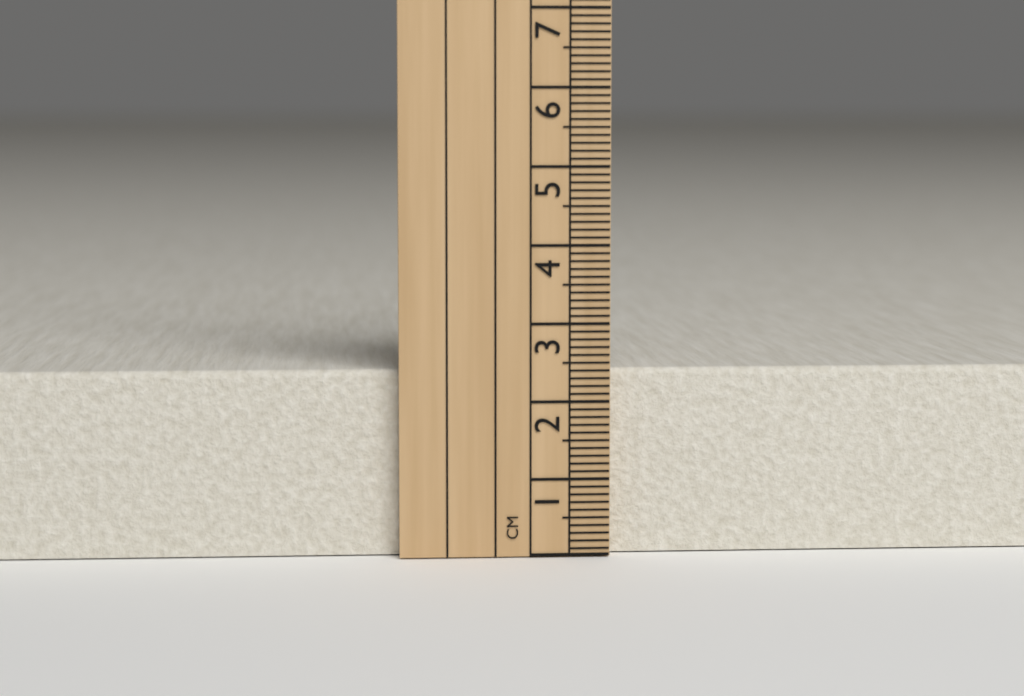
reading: 2.4 cm
